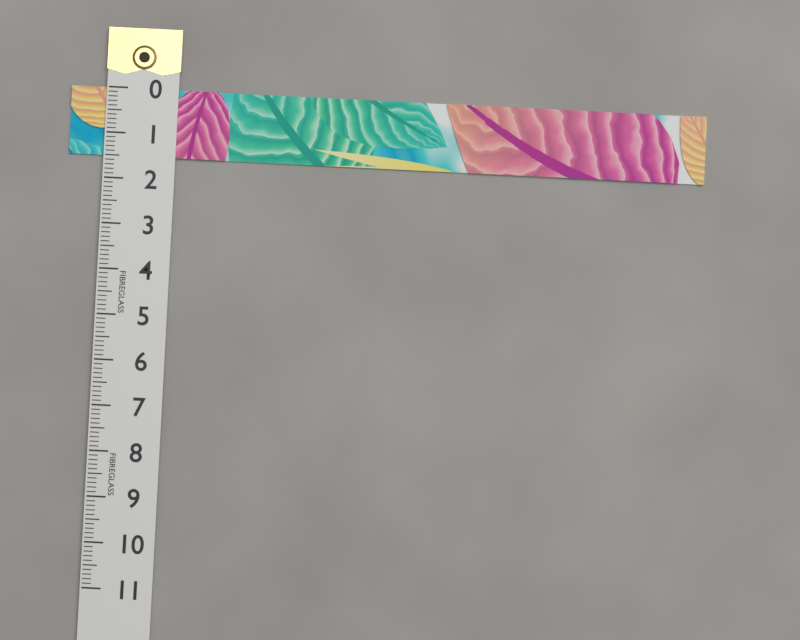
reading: 1.5 (no unit)
